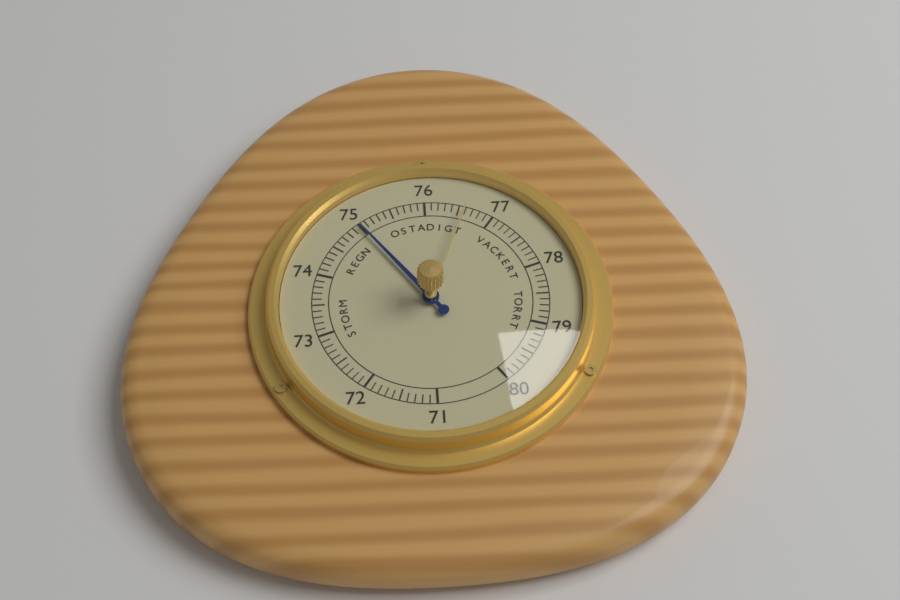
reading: 75.0 (no unit)
